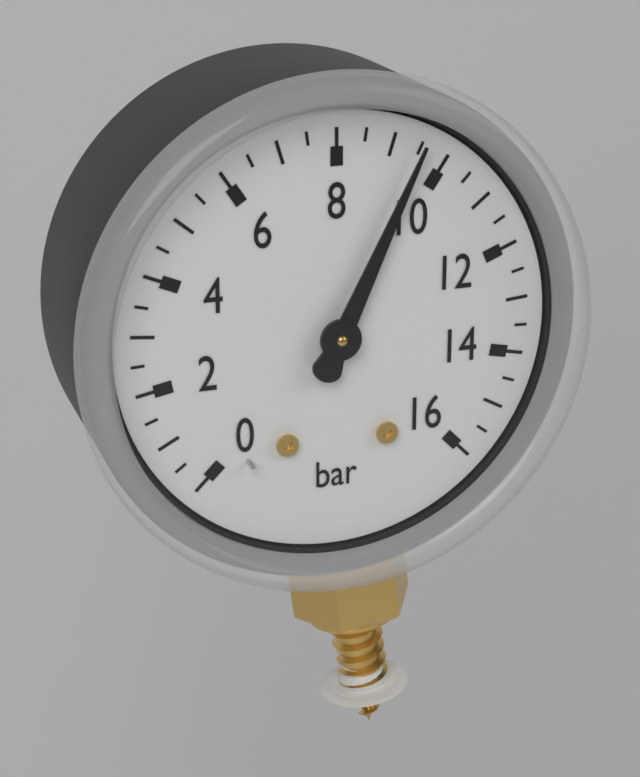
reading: 9.5 bar
